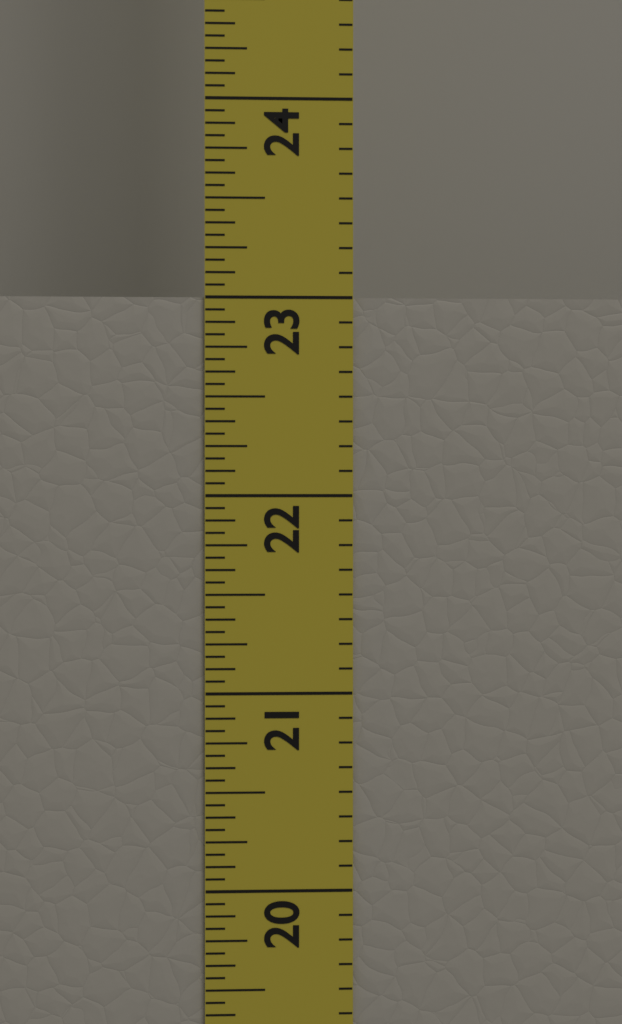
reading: 23.0000 in
